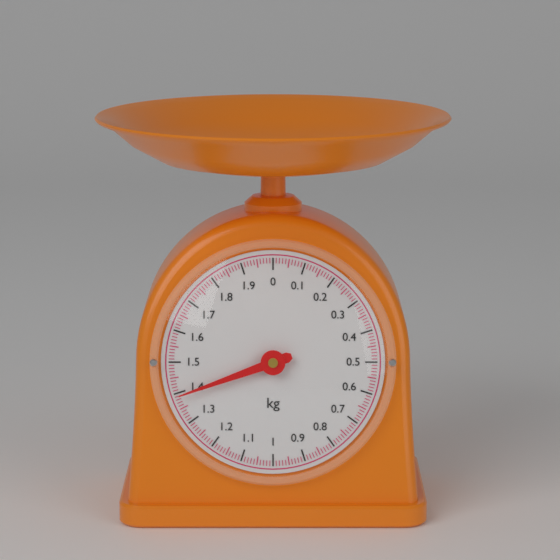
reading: 1.39 kg
